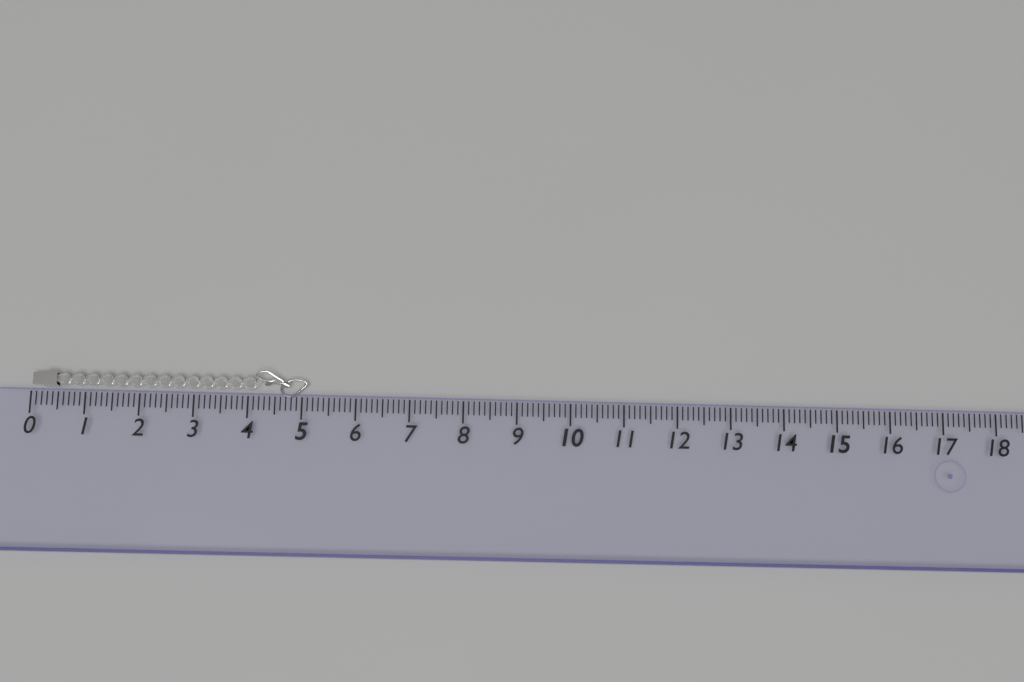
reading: 5.1 (no unit)
